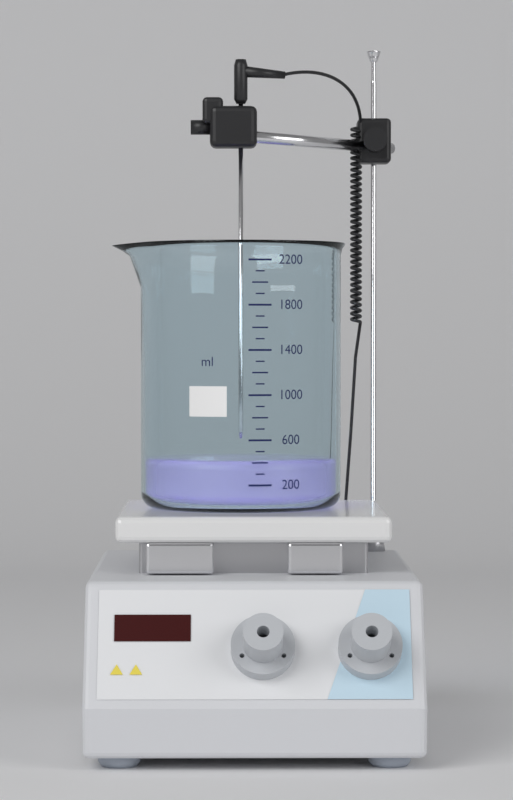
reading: 400 ml
